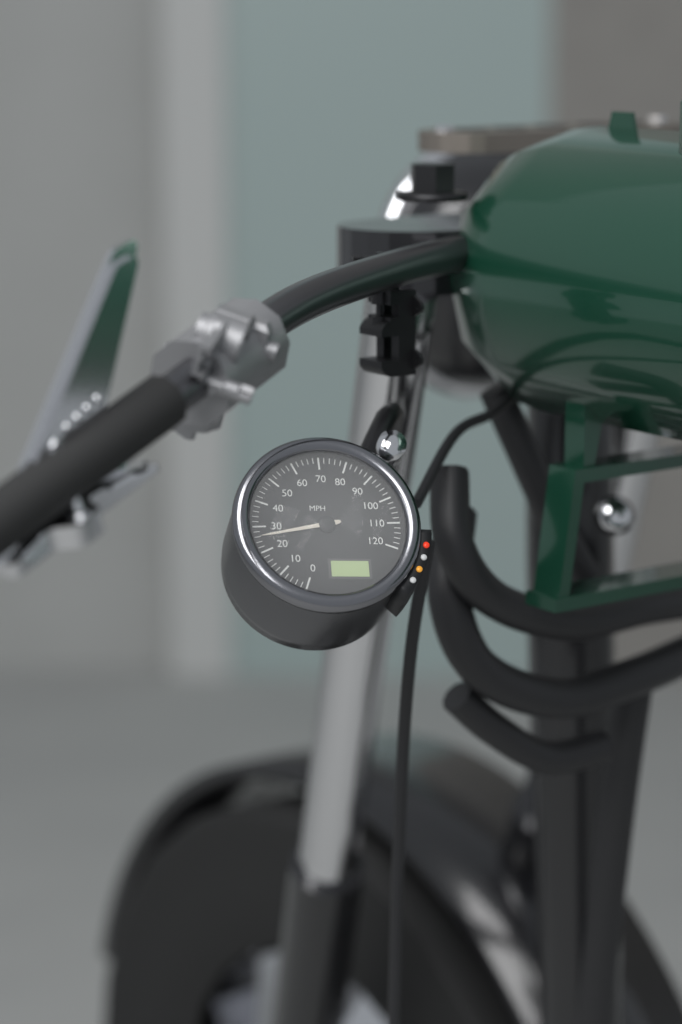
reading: 26 MPH
